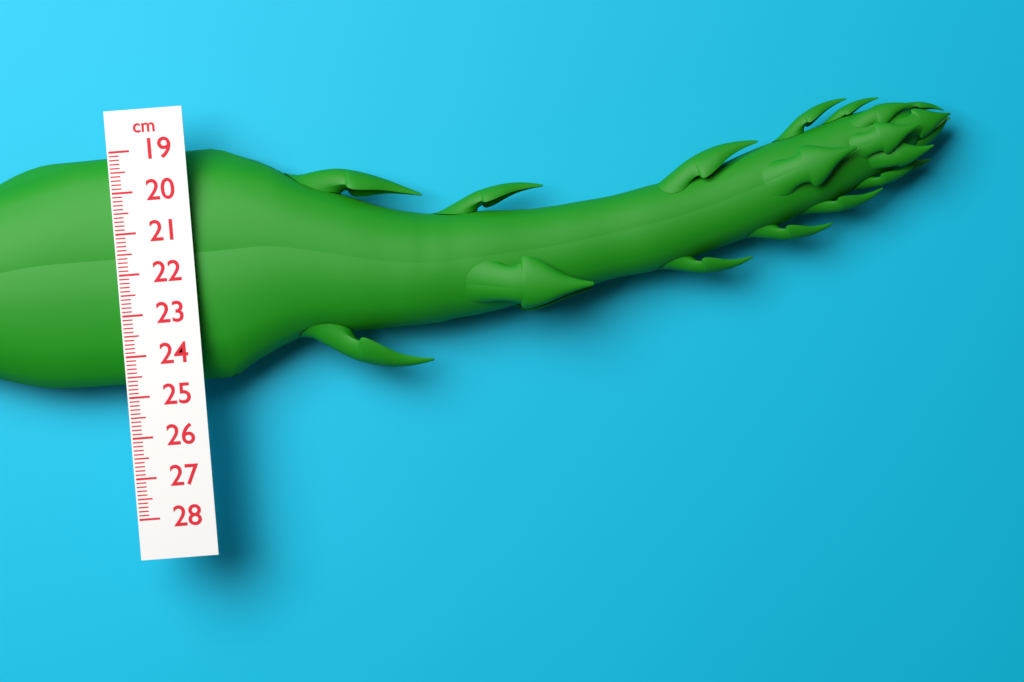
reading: 24.8 cm
